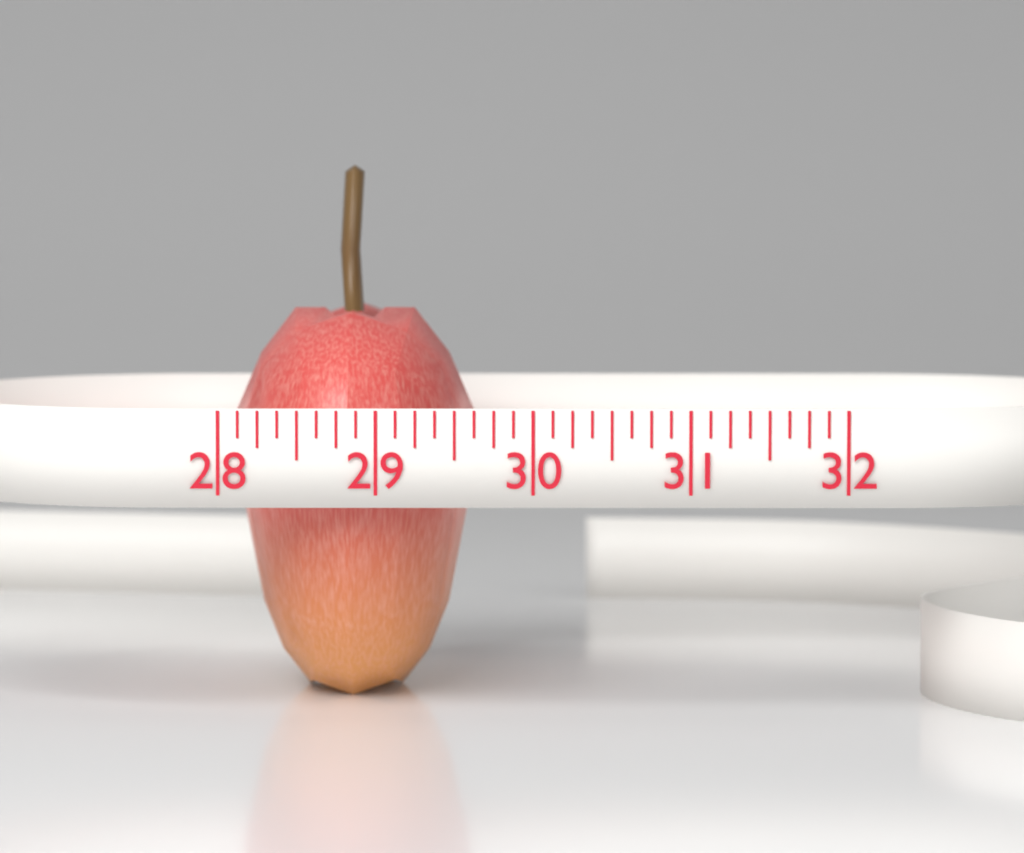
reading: 29.625 (no unit)
